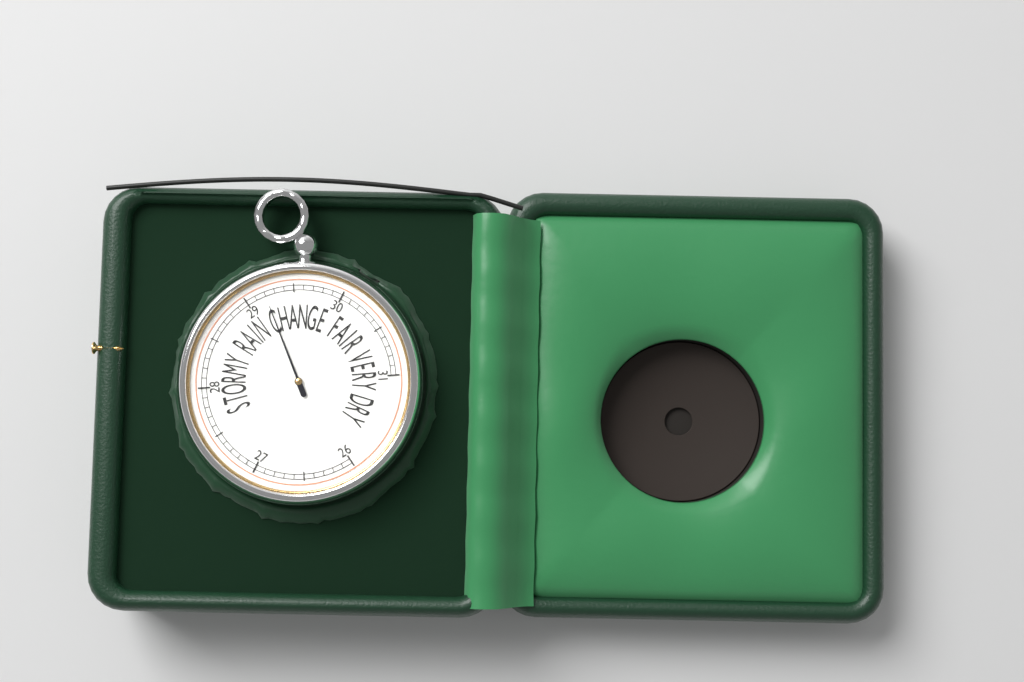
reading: 29.2 inHg
